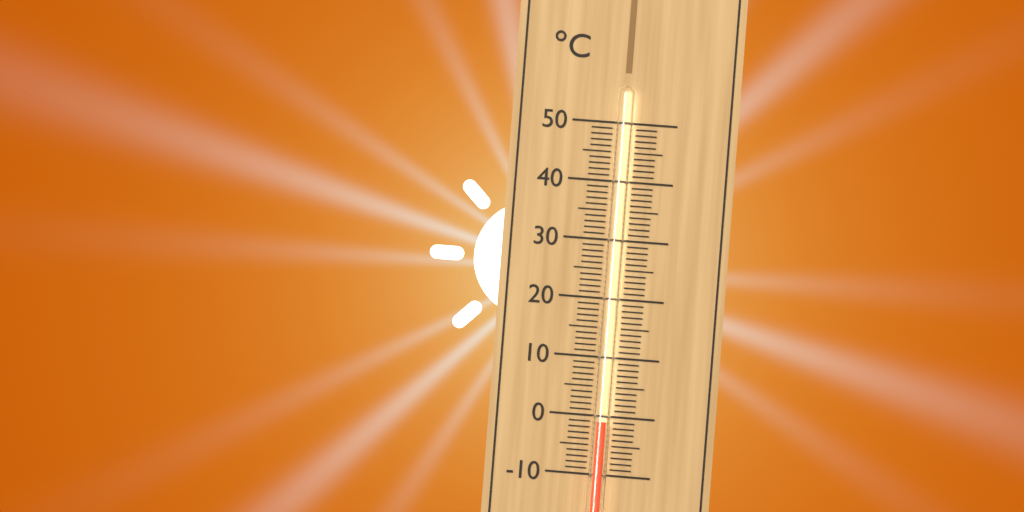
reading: -1 °C
